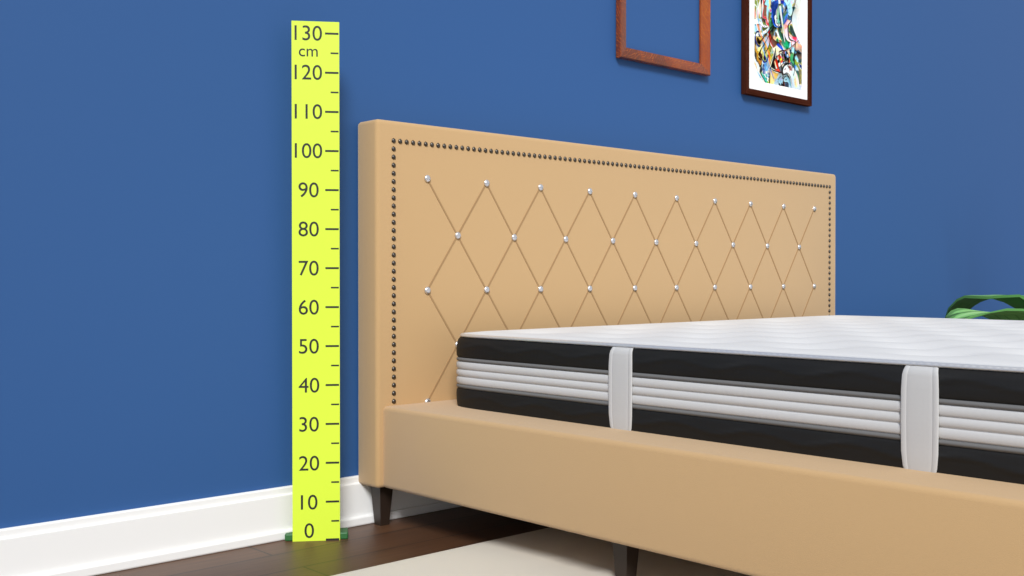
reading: 110 cm
